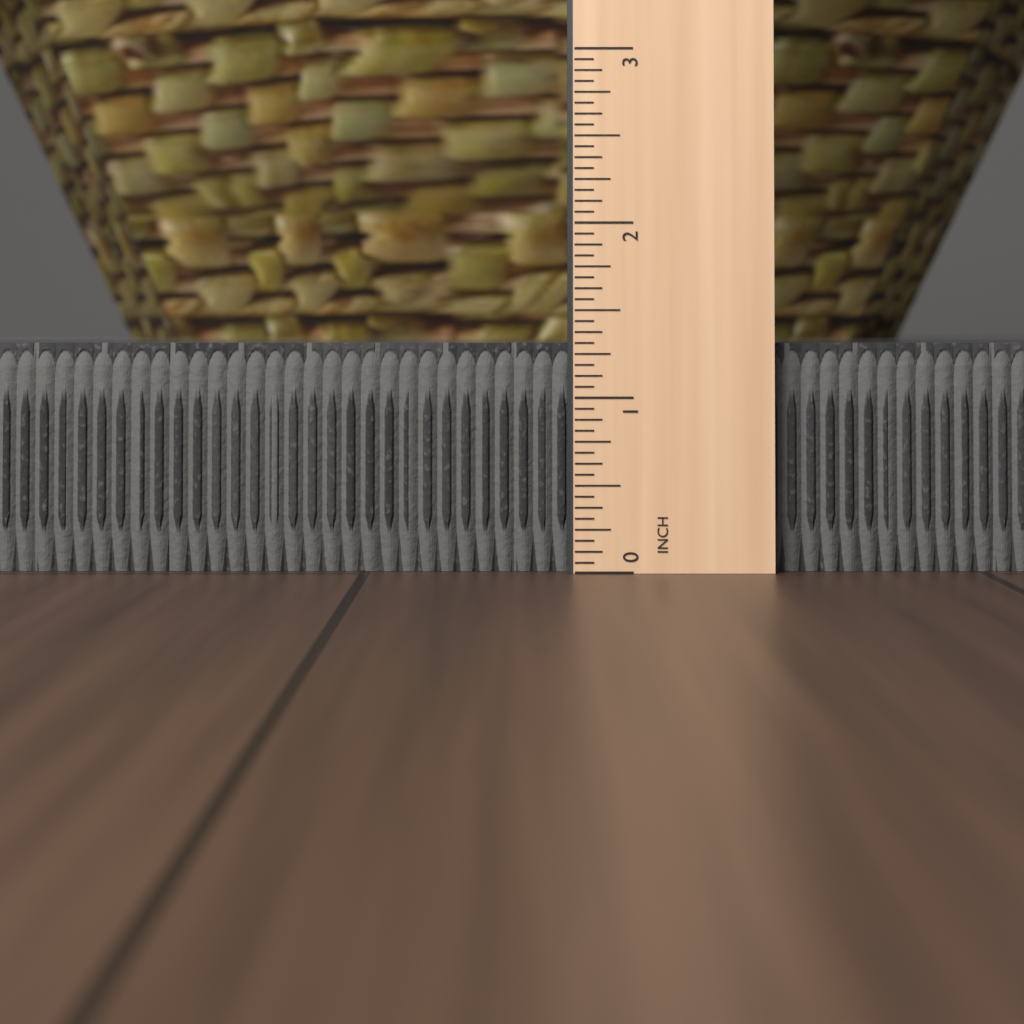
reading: 1.3125 in
